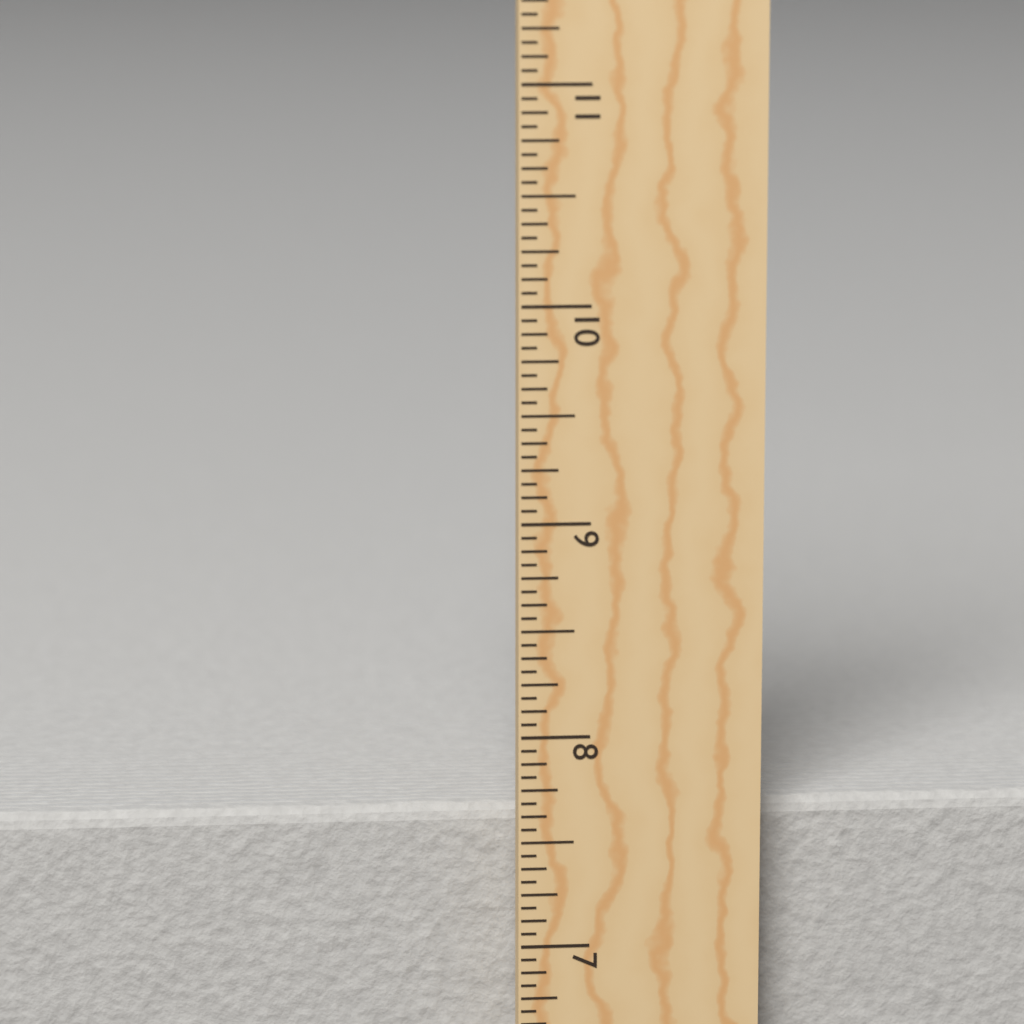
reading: 7.6250 in
